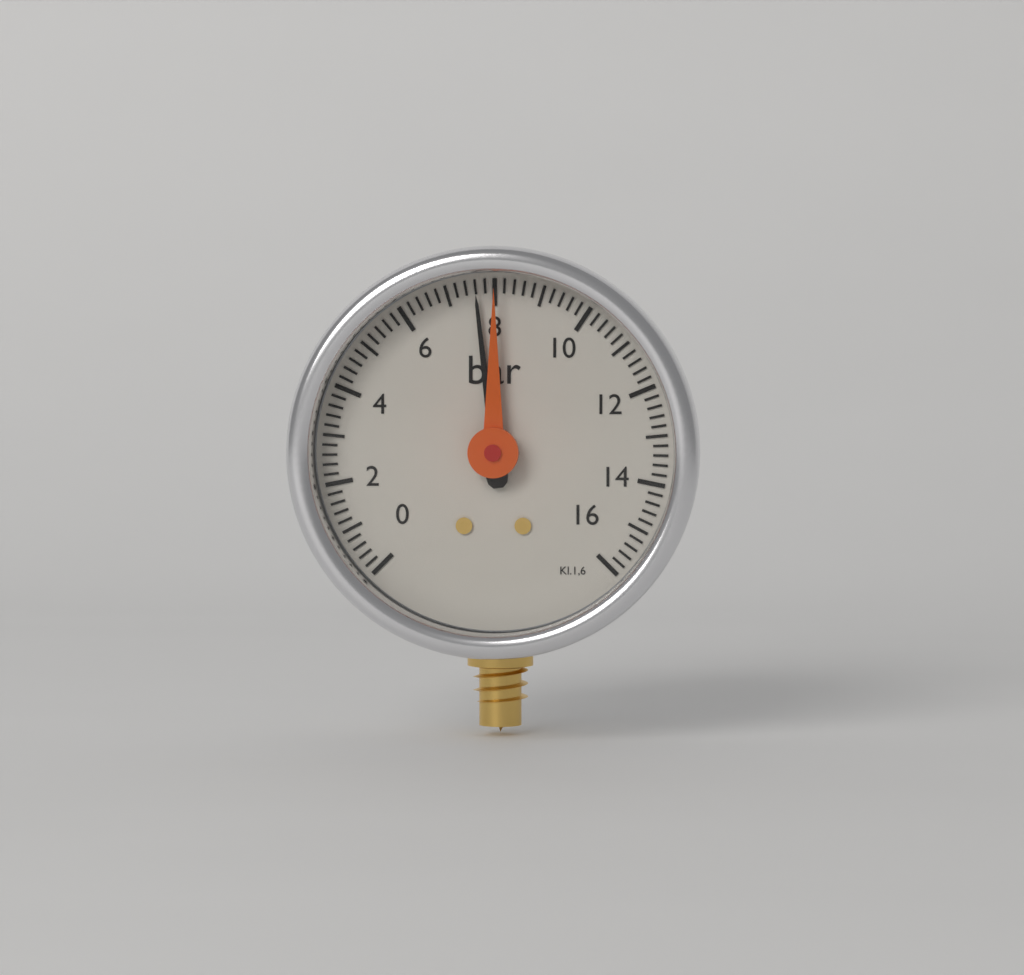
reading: 7.6 bar
